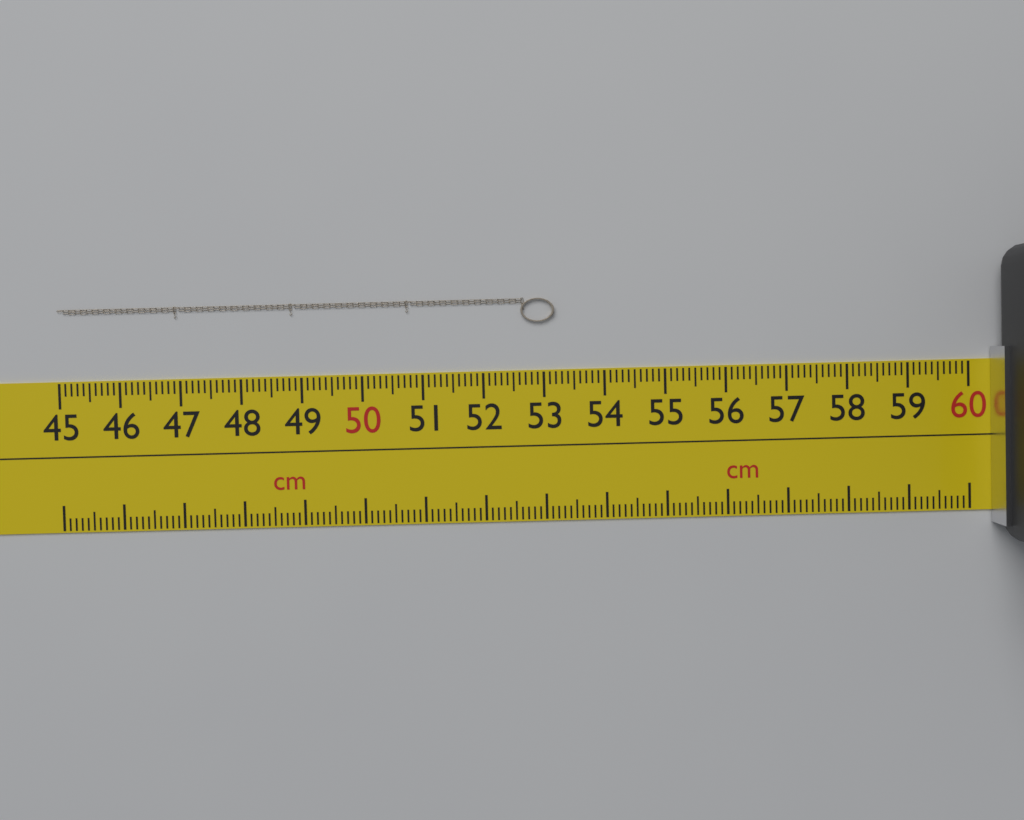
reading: 53.2 cm
